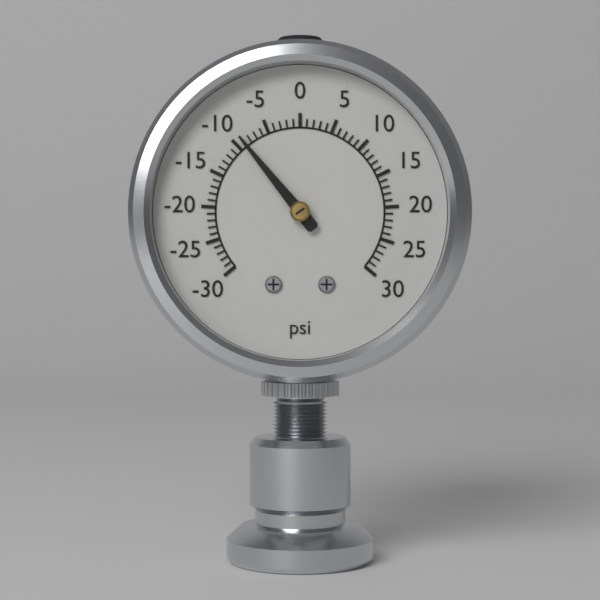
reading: -9 psi
